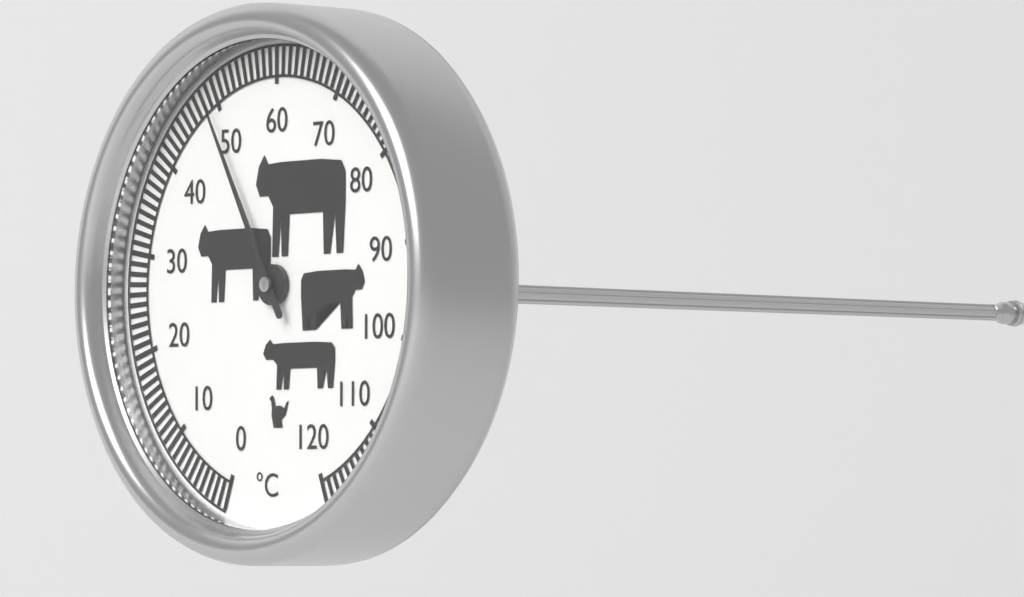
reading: 49 °C
